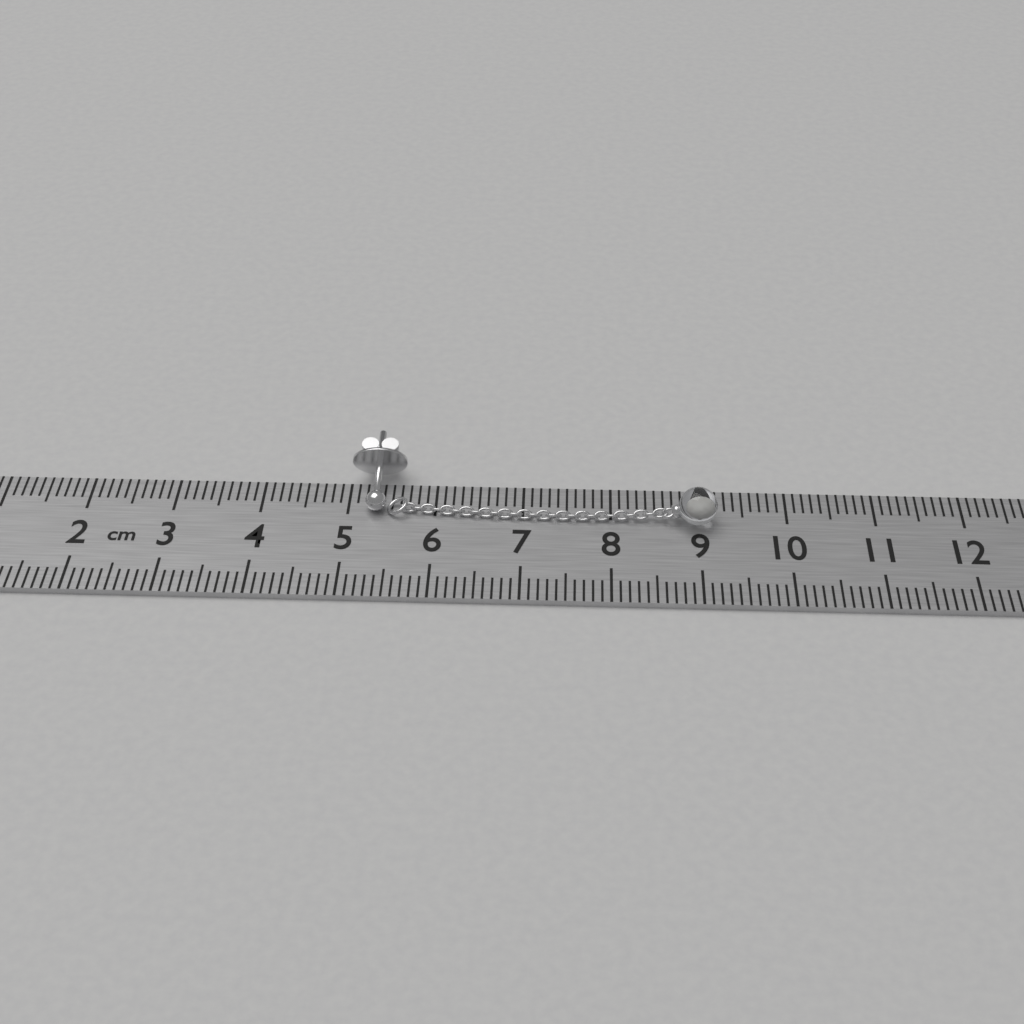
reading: 9.2 cm
